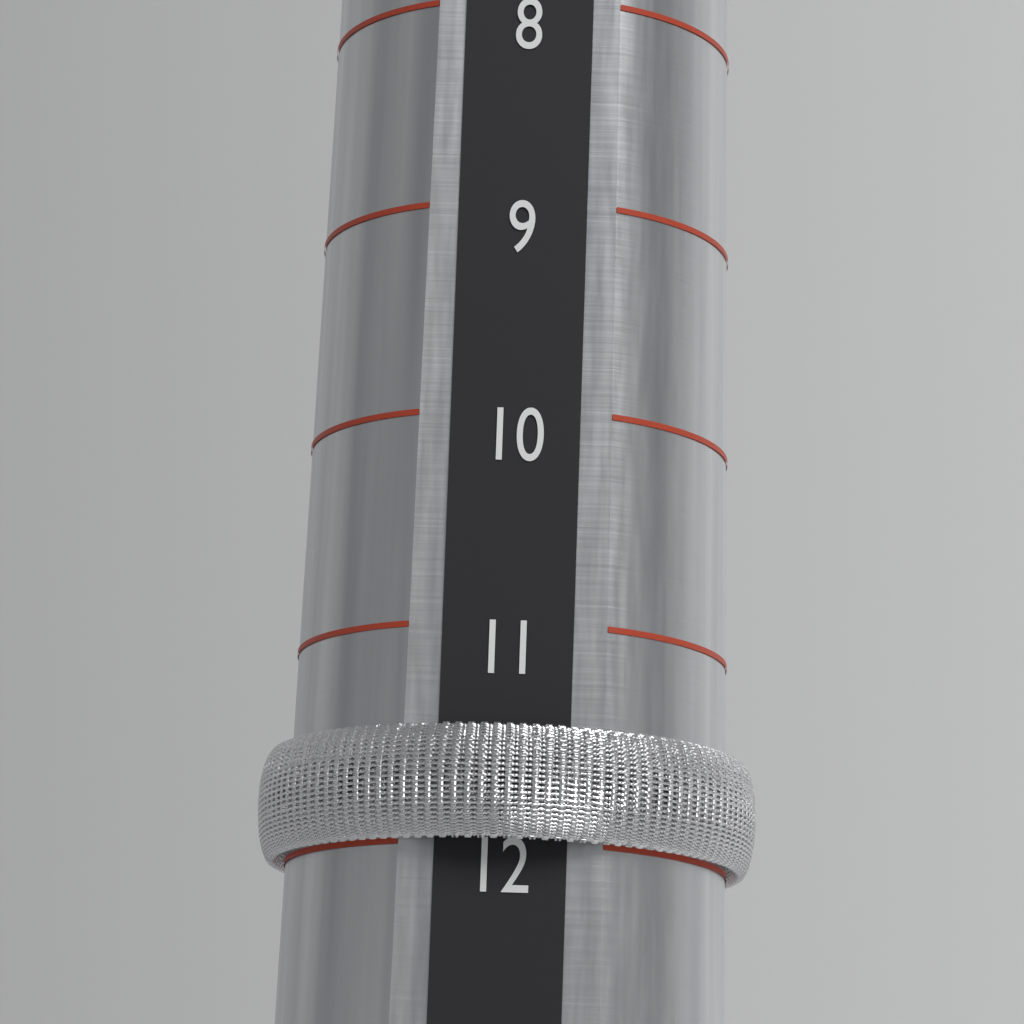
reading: 12 (no unit)
